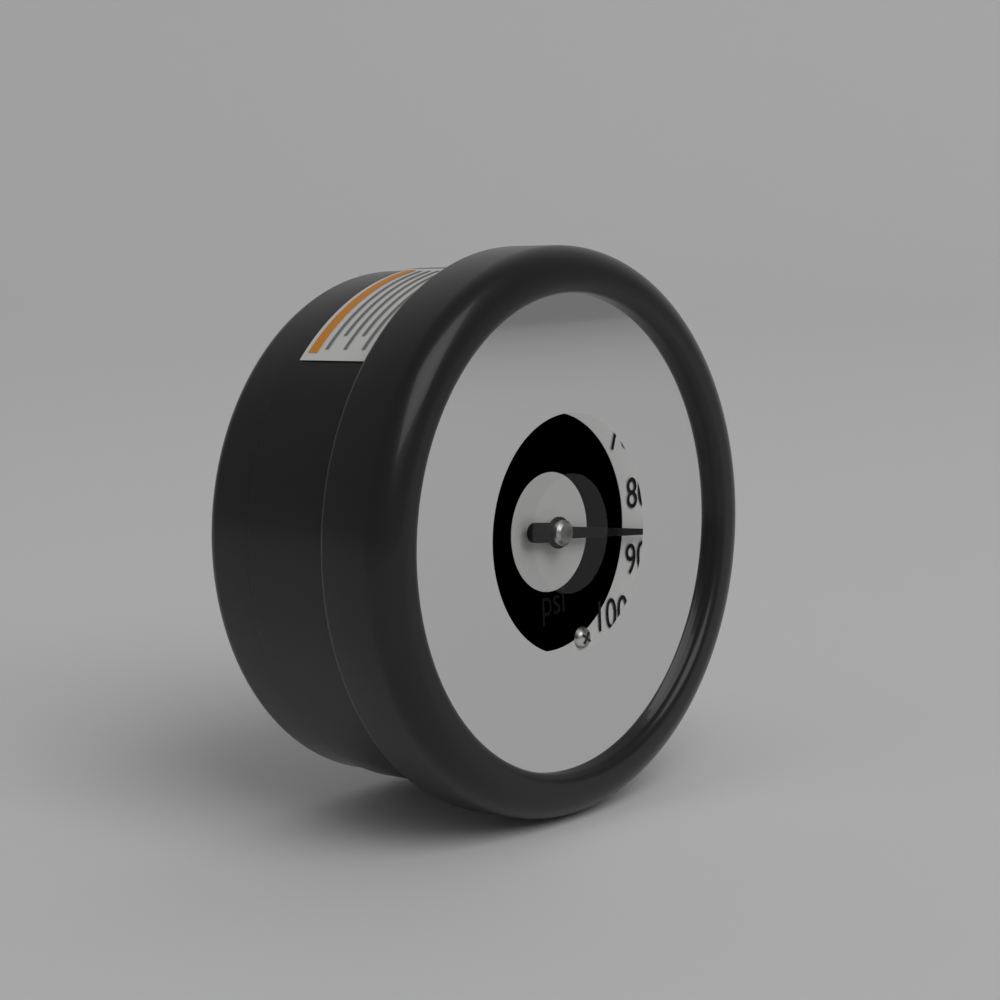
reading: 86 psi
